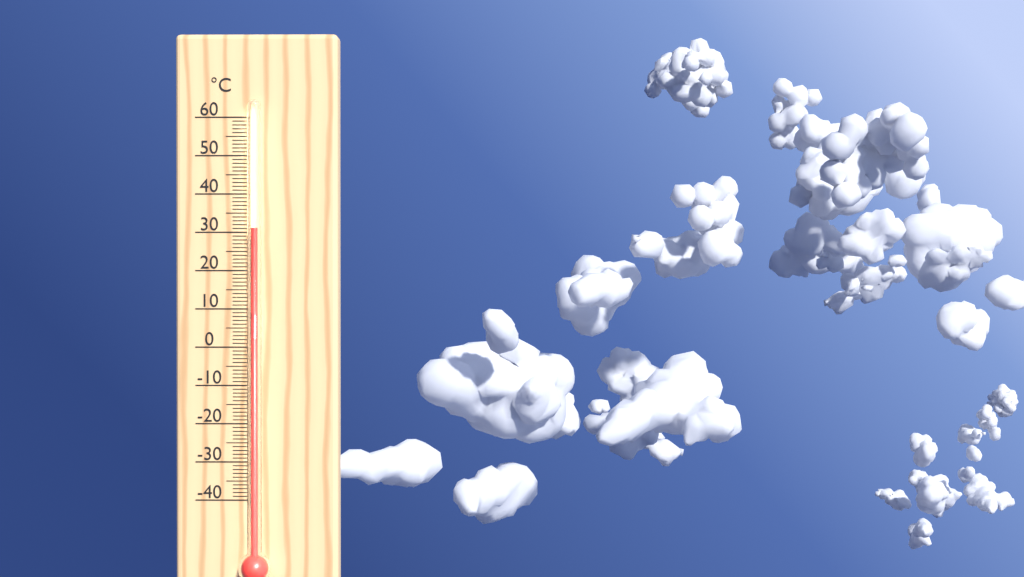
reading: 31 °C
